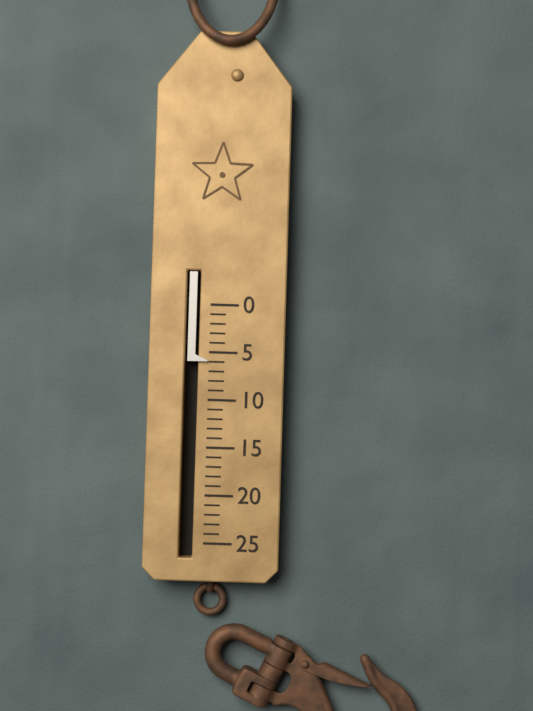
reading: 6 (no unit)
